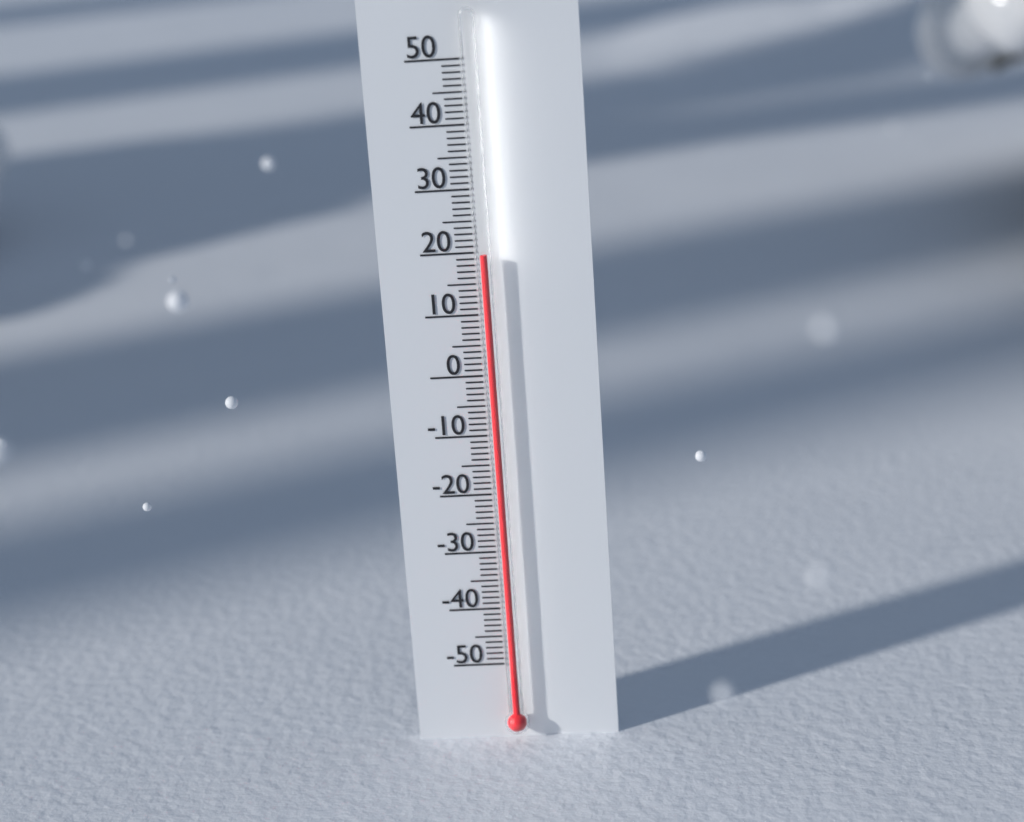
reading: 20 (no unit)
